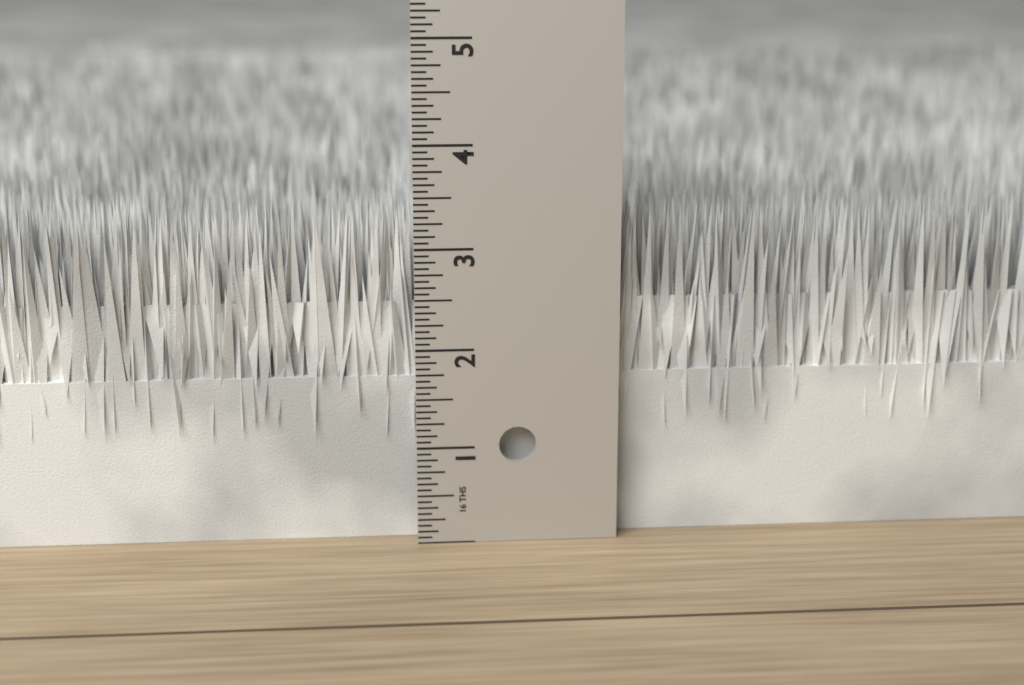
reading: 3.3750 in
